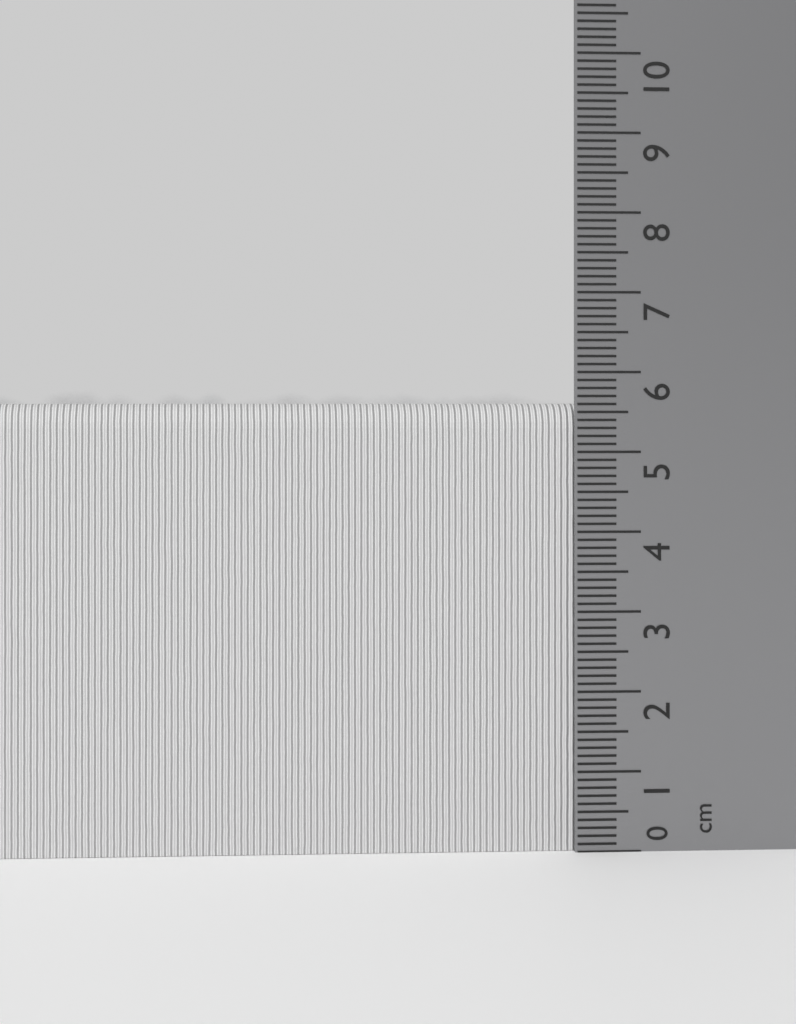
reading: 5.6 cm
